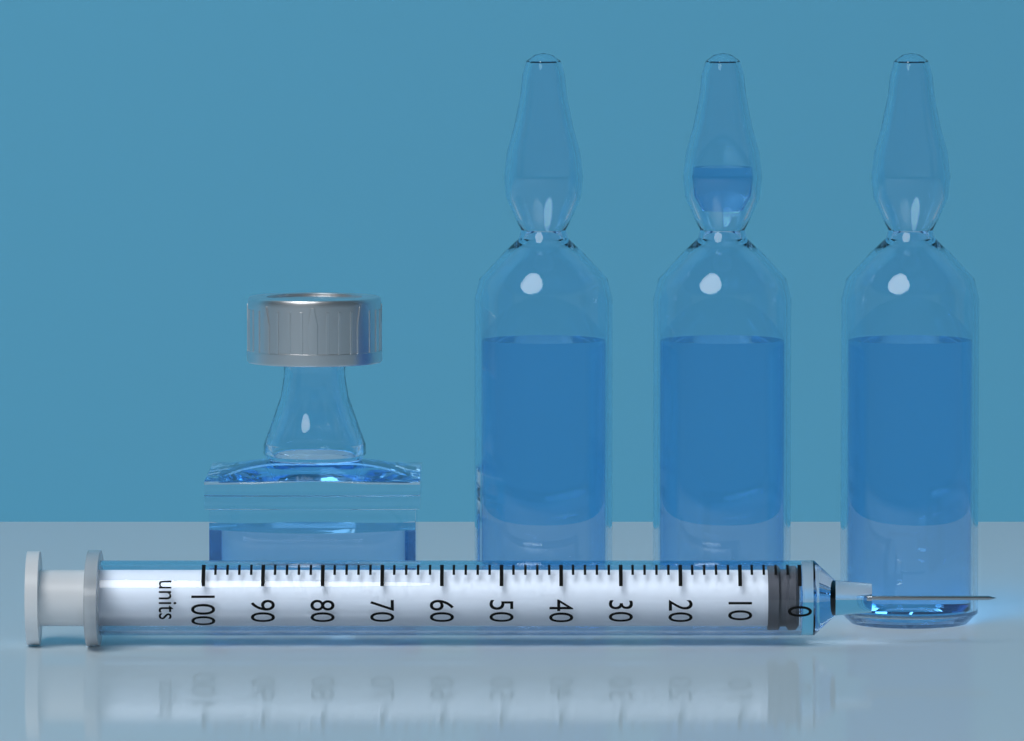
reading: 0 units
